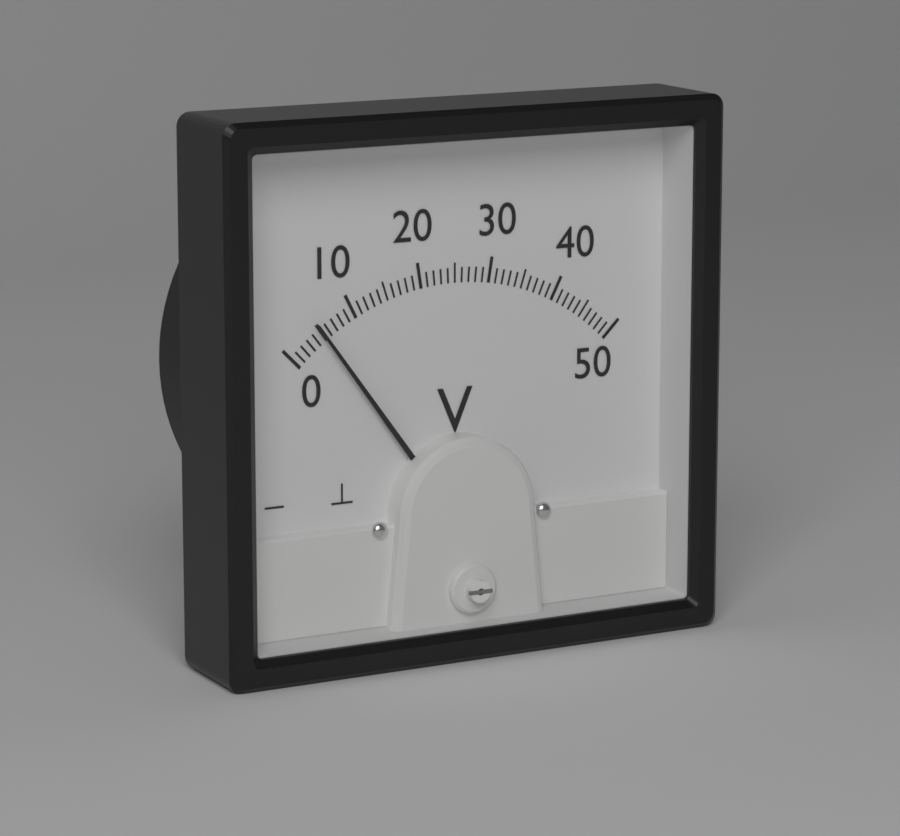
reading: 5 V
